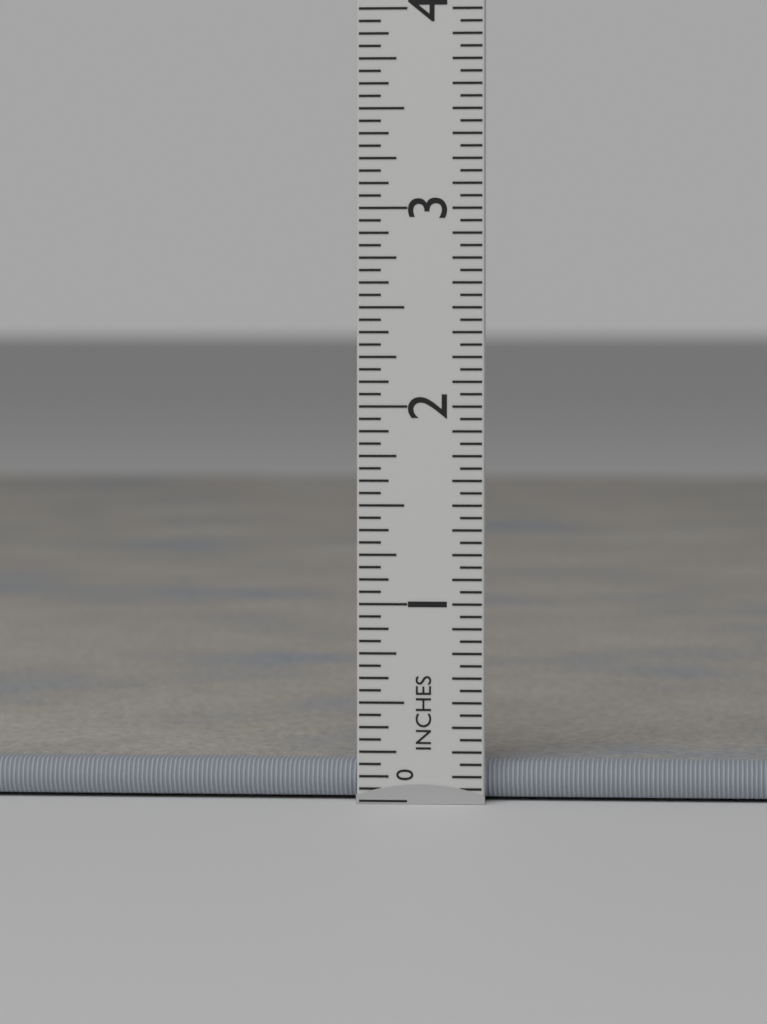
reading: 0.1875 in
